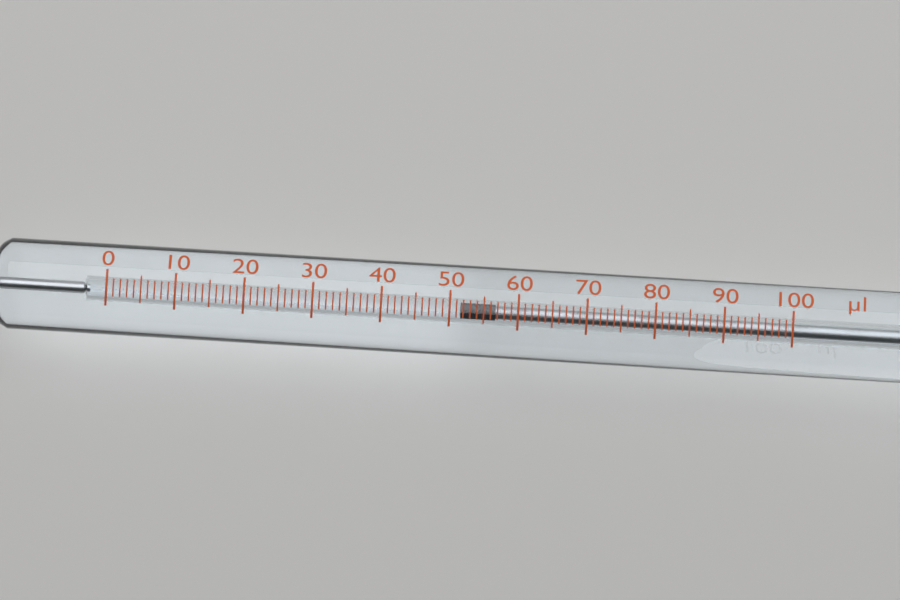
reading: 52 µl
